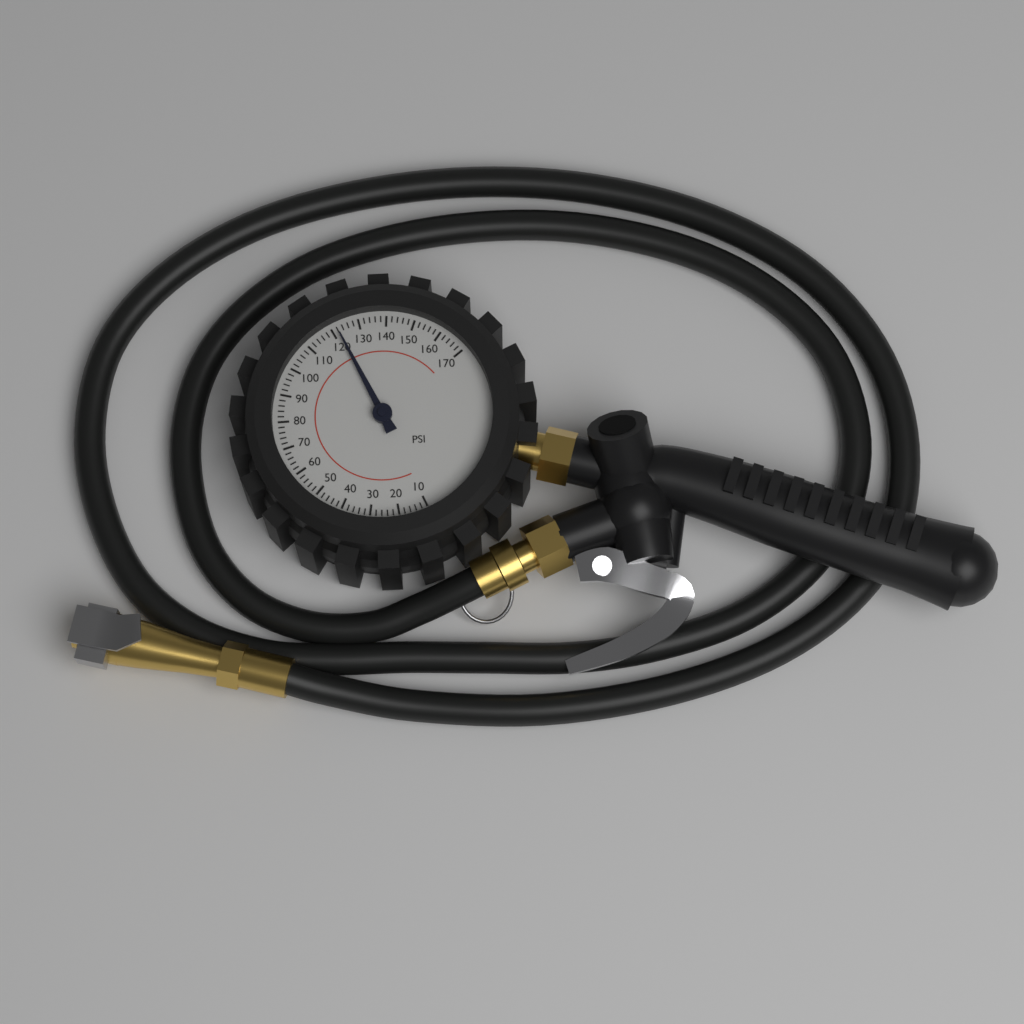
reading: 122 psi
